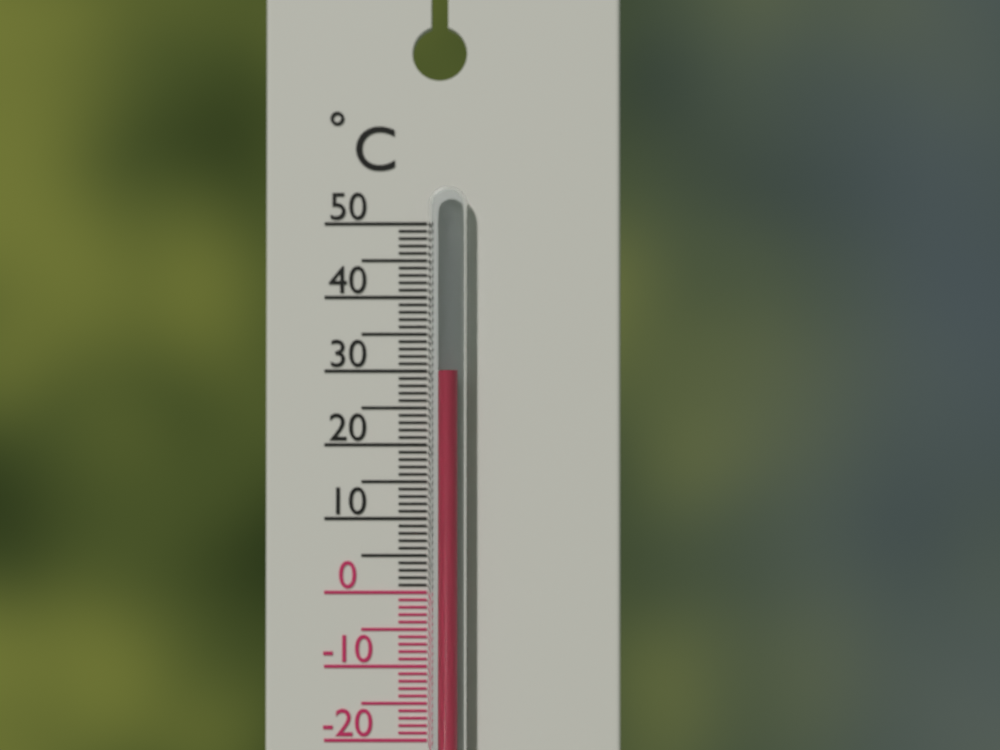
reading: 30 °C
